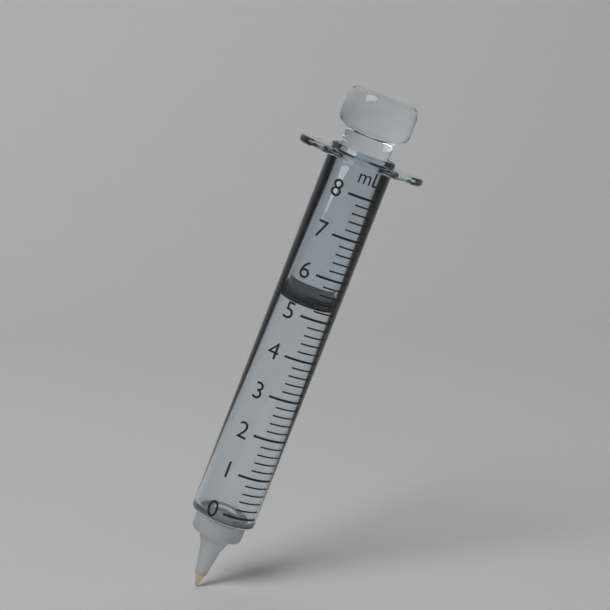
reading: 5.2 ml
